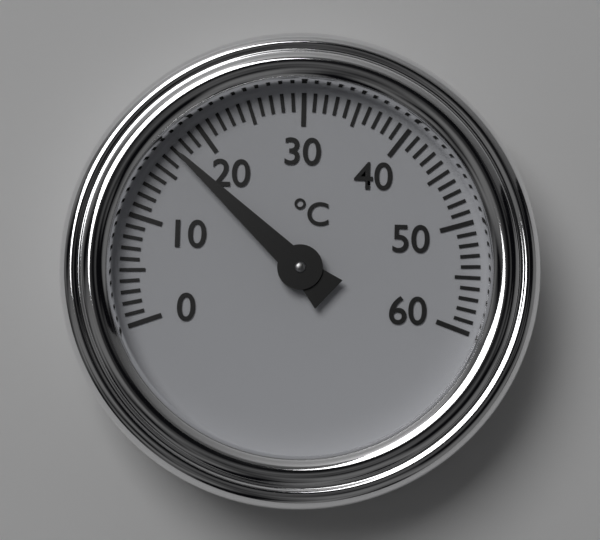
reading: 17 °C
